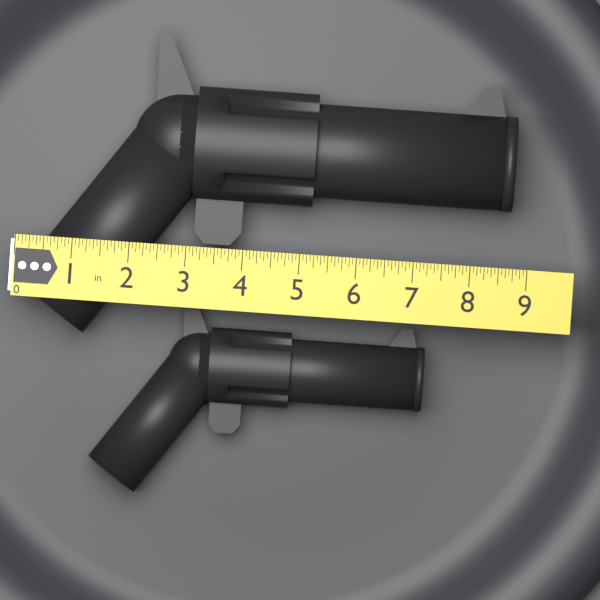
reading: 8.6875 in
